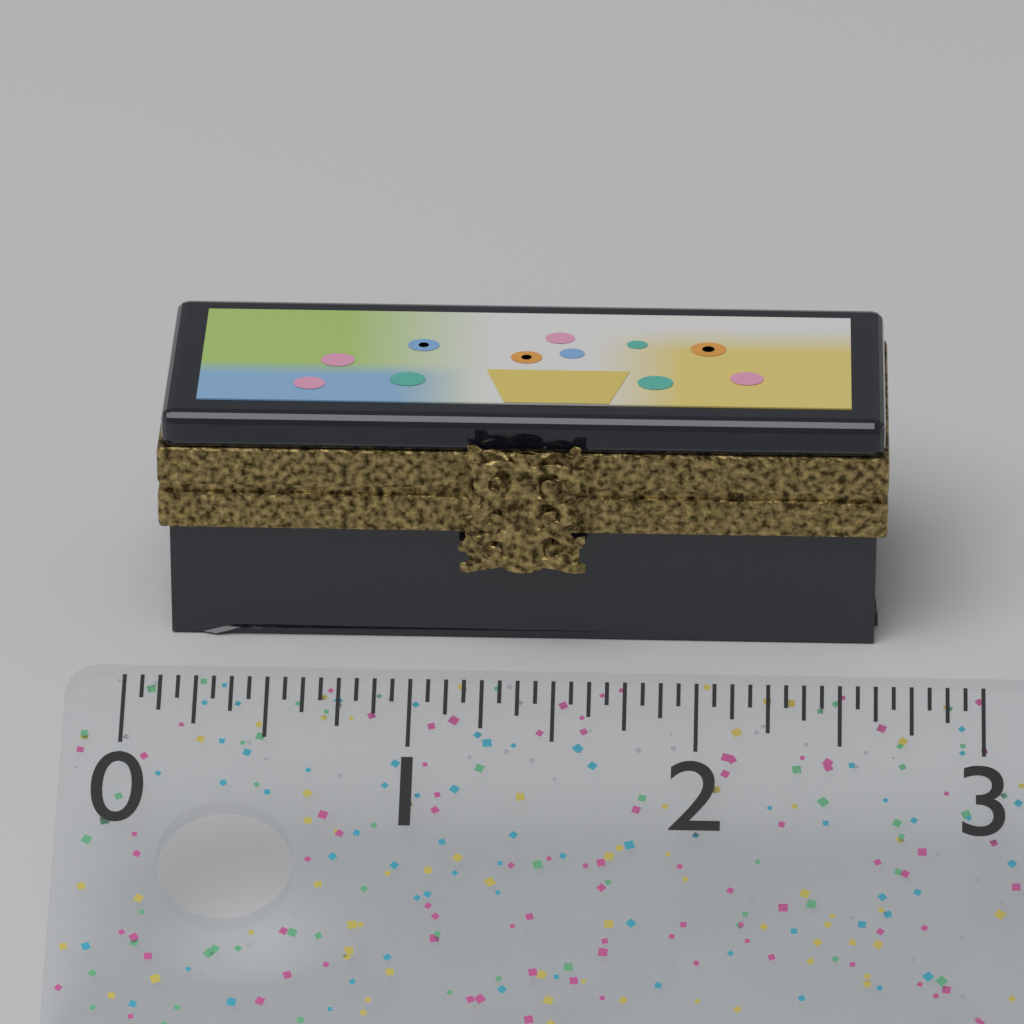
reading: 2.6875 (no unit)
